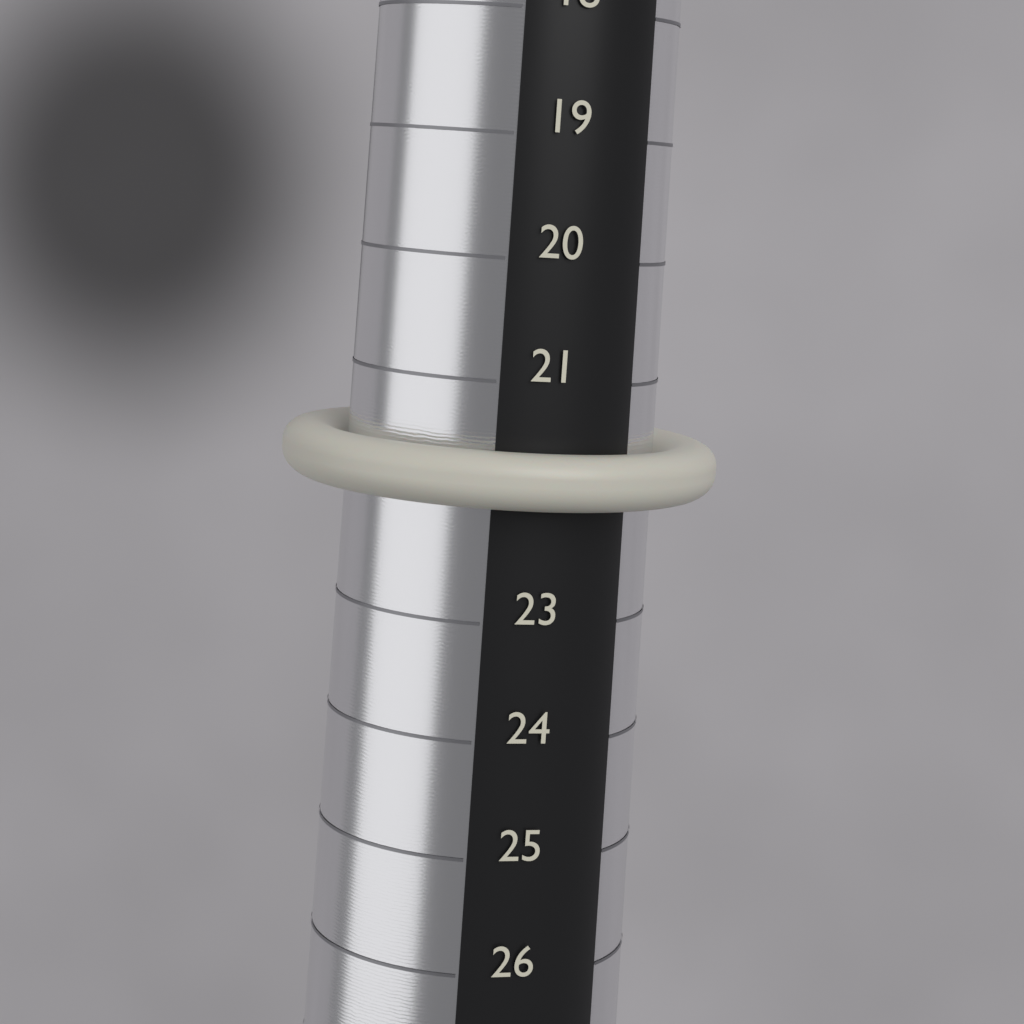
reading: 22 (no unit)
